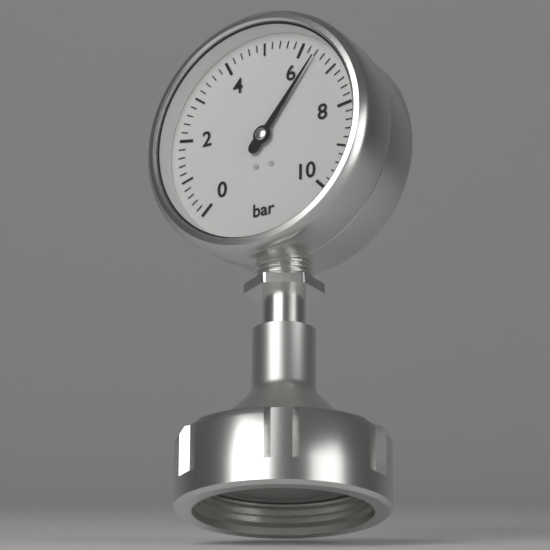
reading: 6.4 bar
